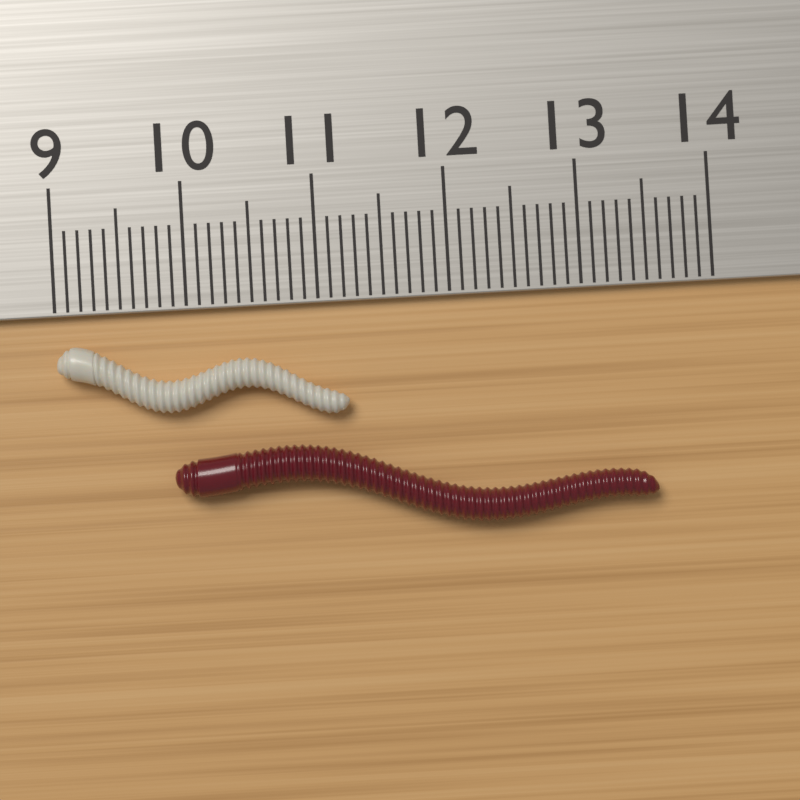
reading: 11.2 cm
